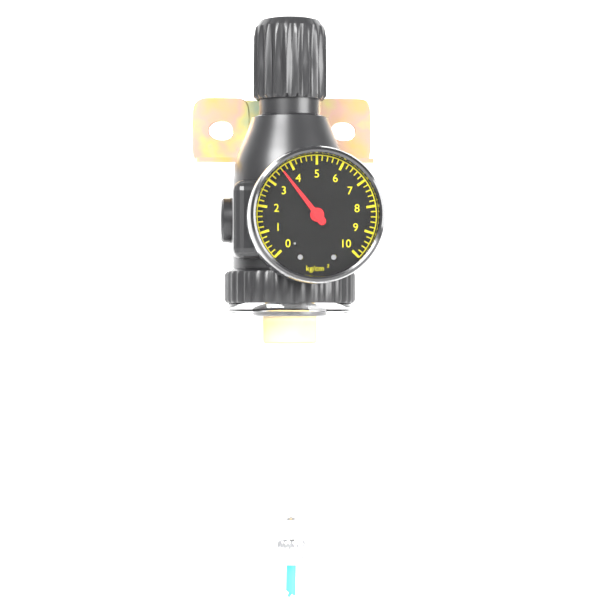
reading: 3.6 kg/cm²
